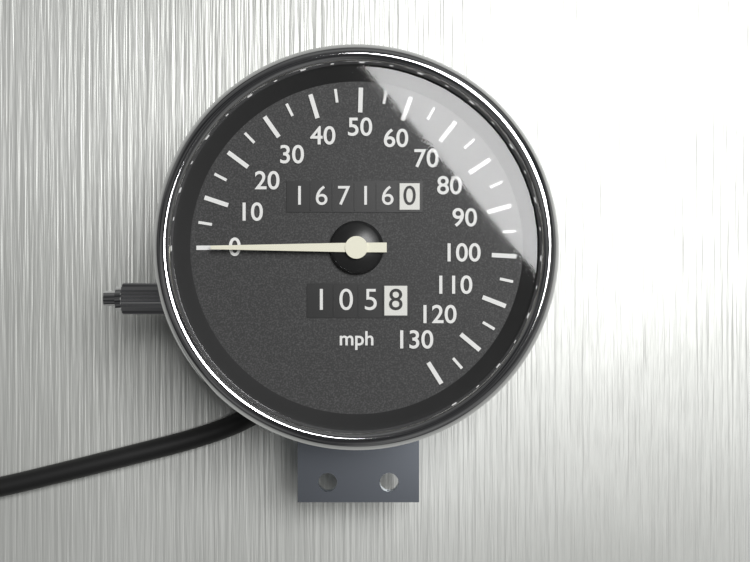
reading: 0 mph
